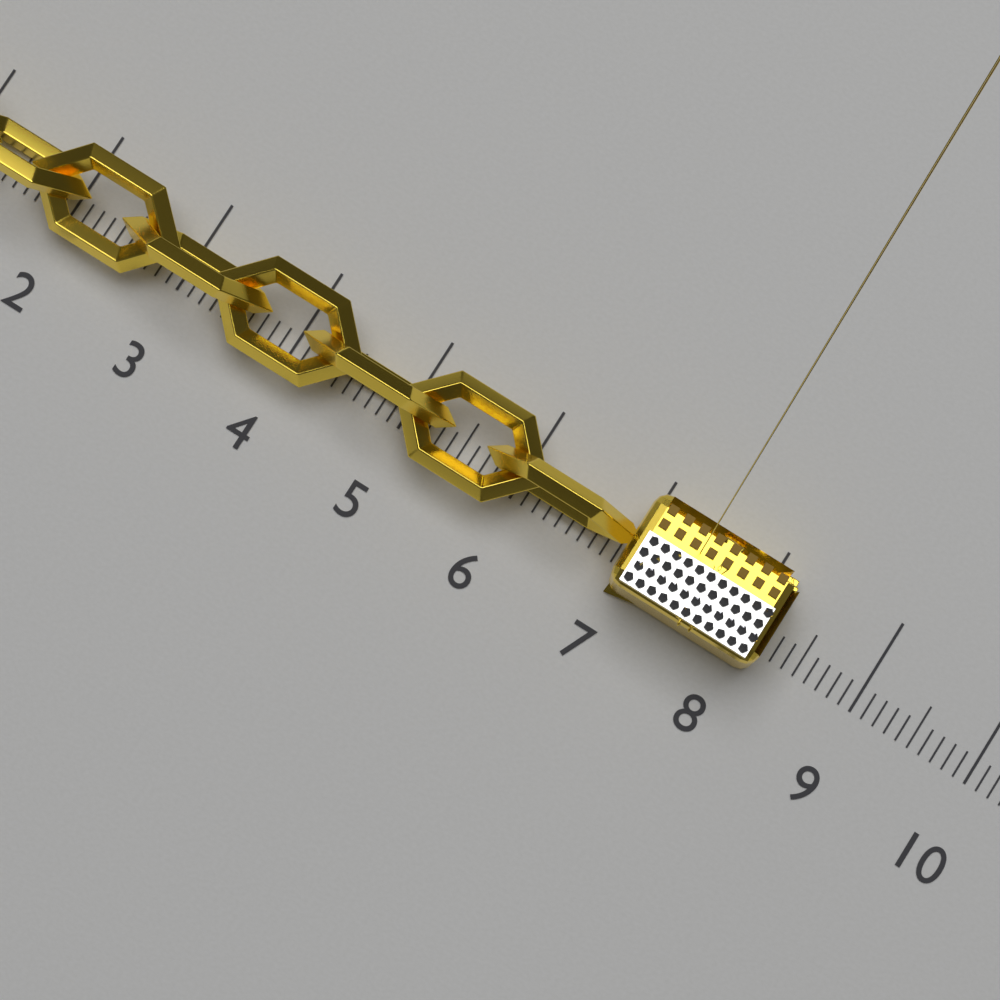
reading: 8.2 (no unit)
